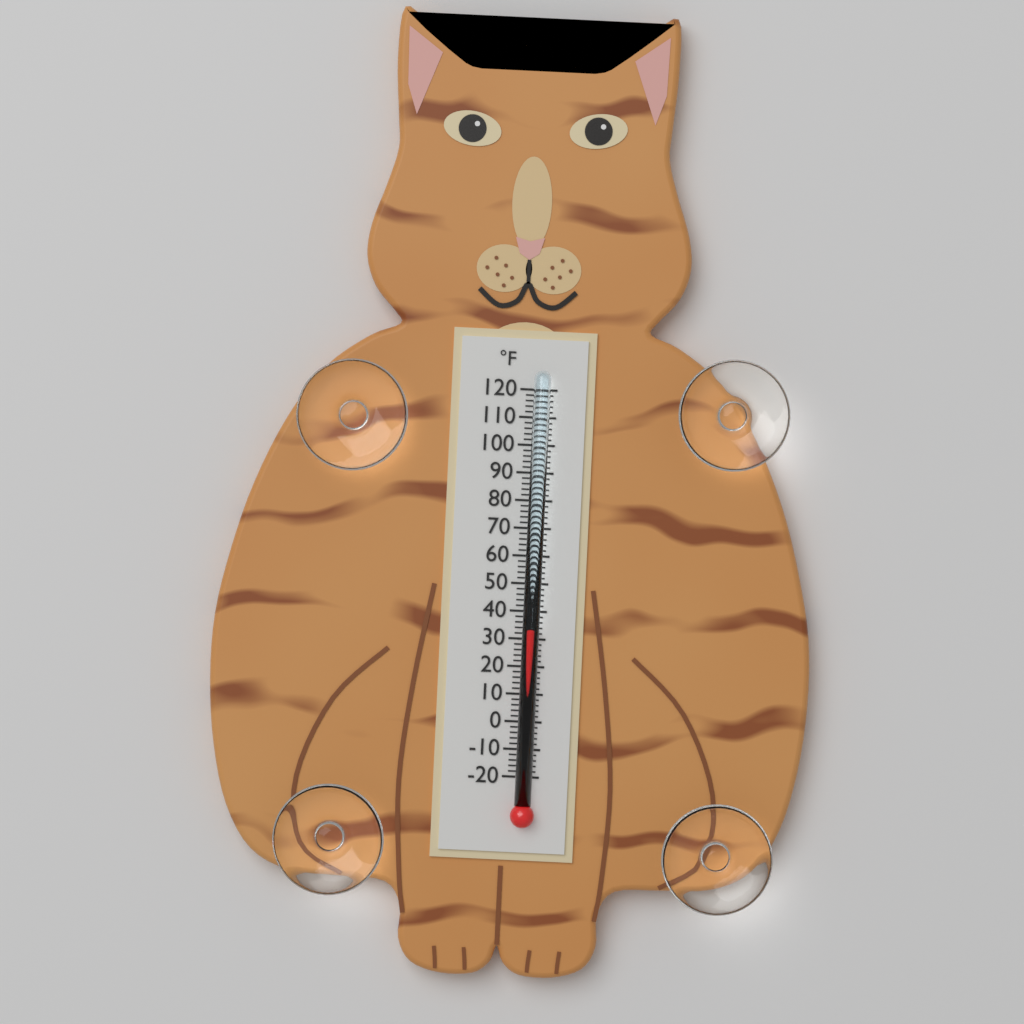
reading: 34 °F
